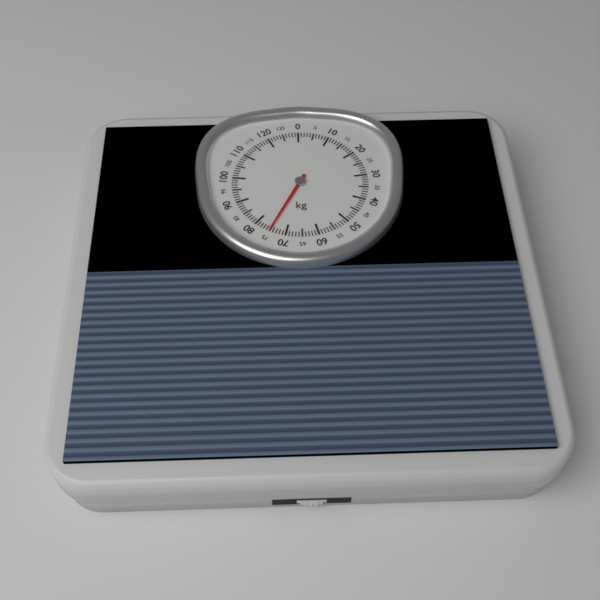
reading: 75 kg
